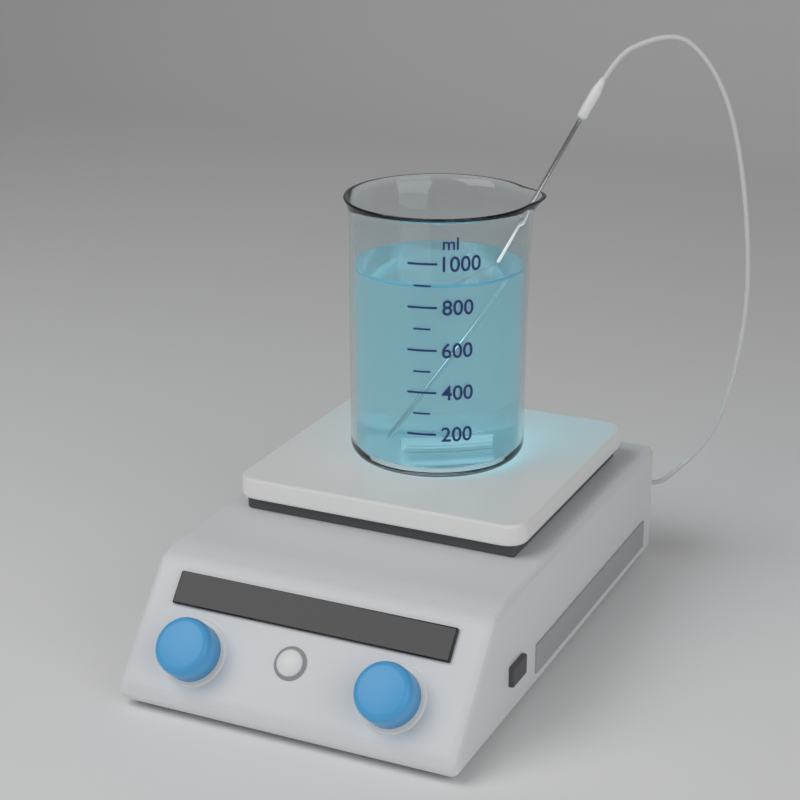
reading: 900 ml
